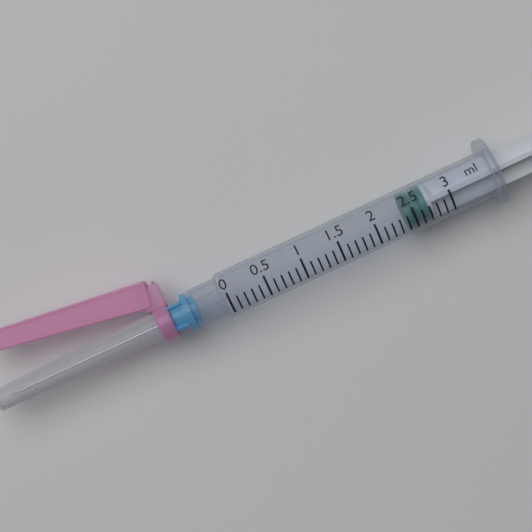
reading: 2.4 ml
